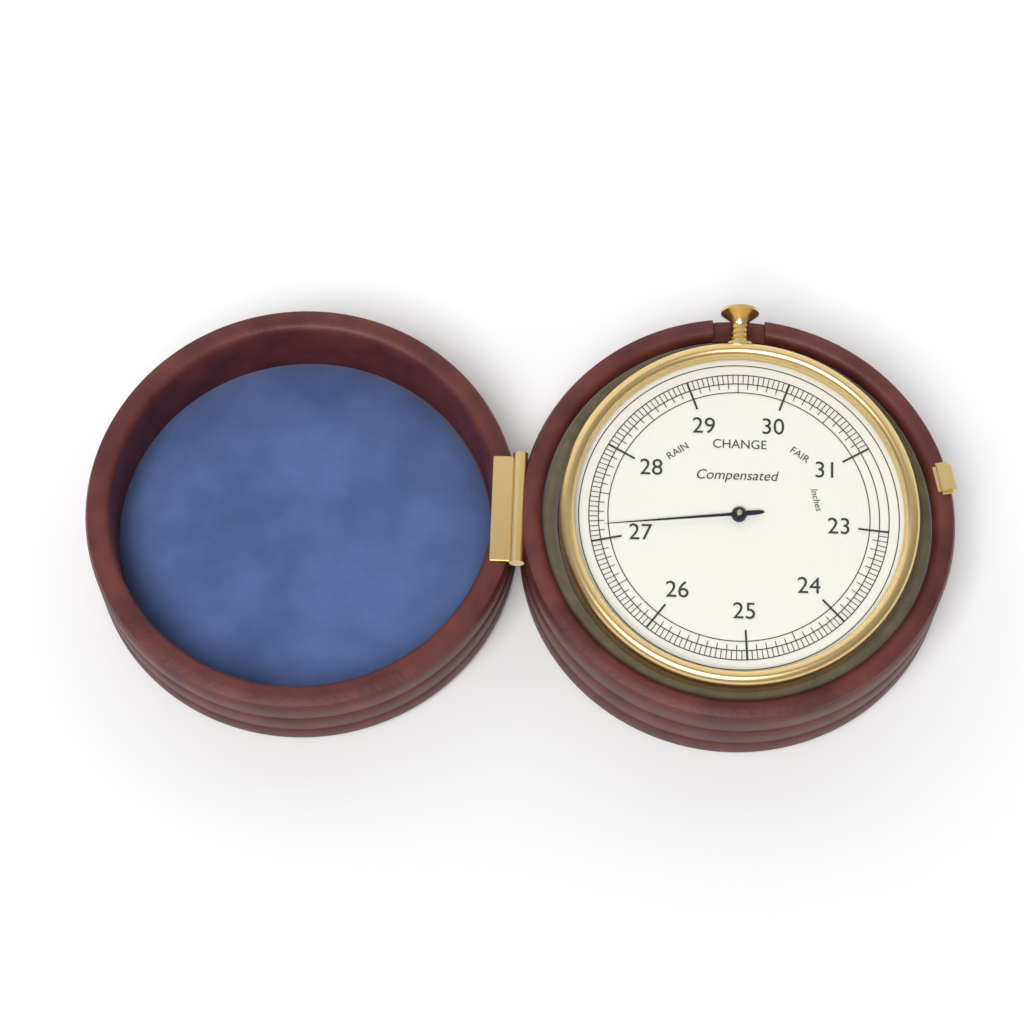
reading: 27.15 inches
